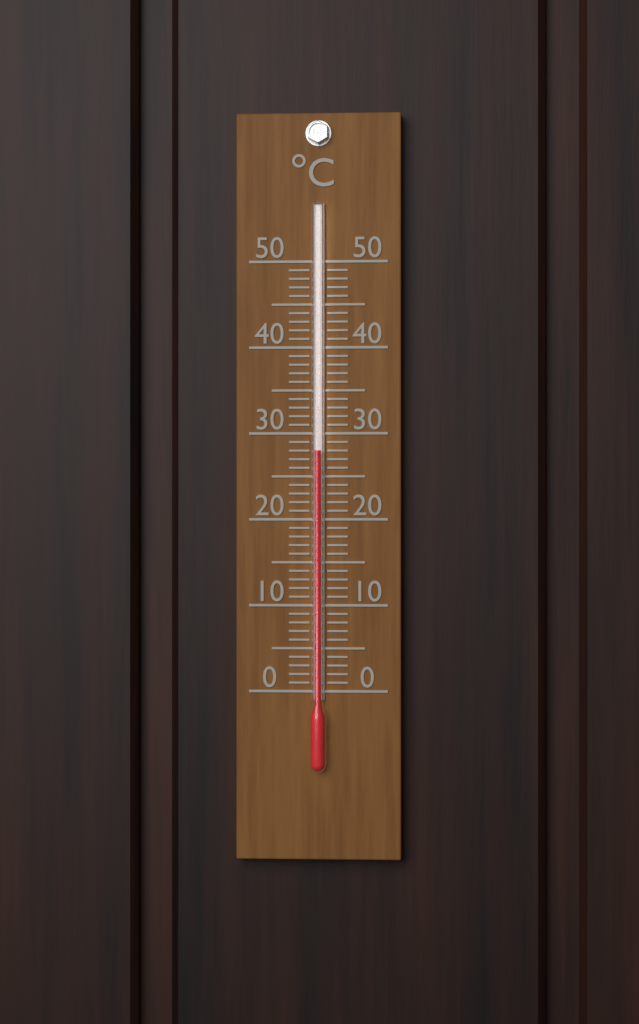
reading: 28 °C
